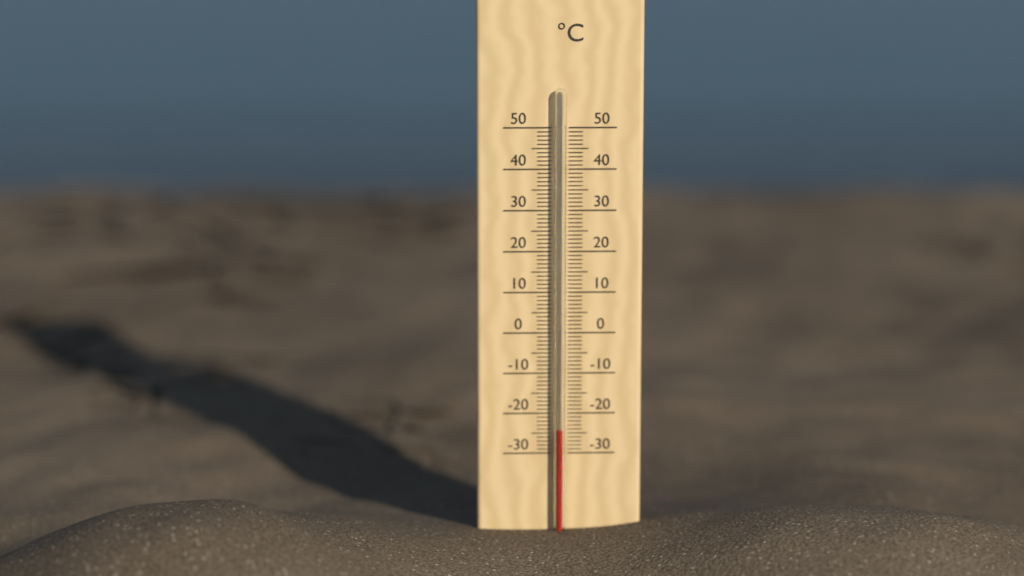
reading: -24 °C
